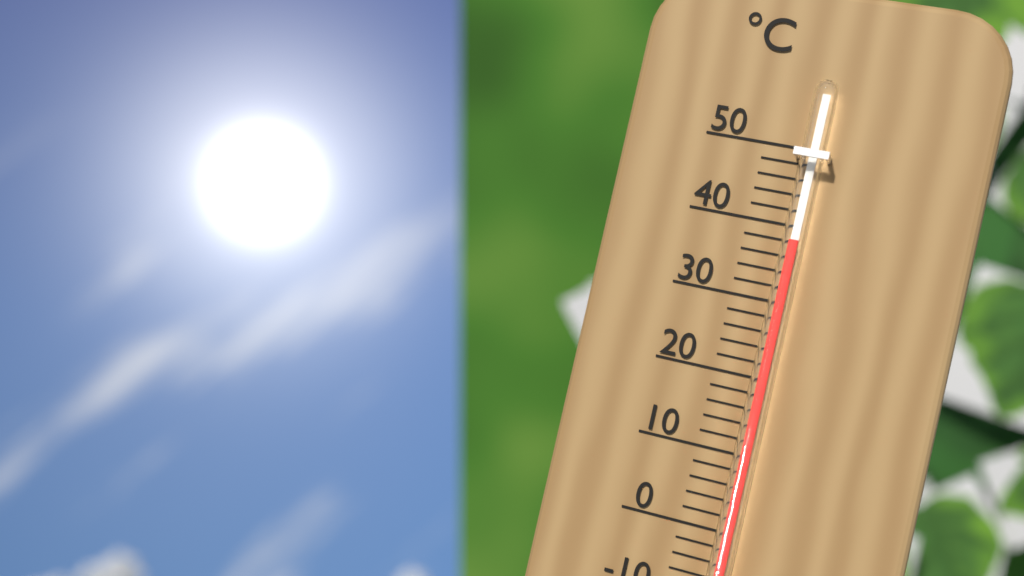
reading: 38 °C
